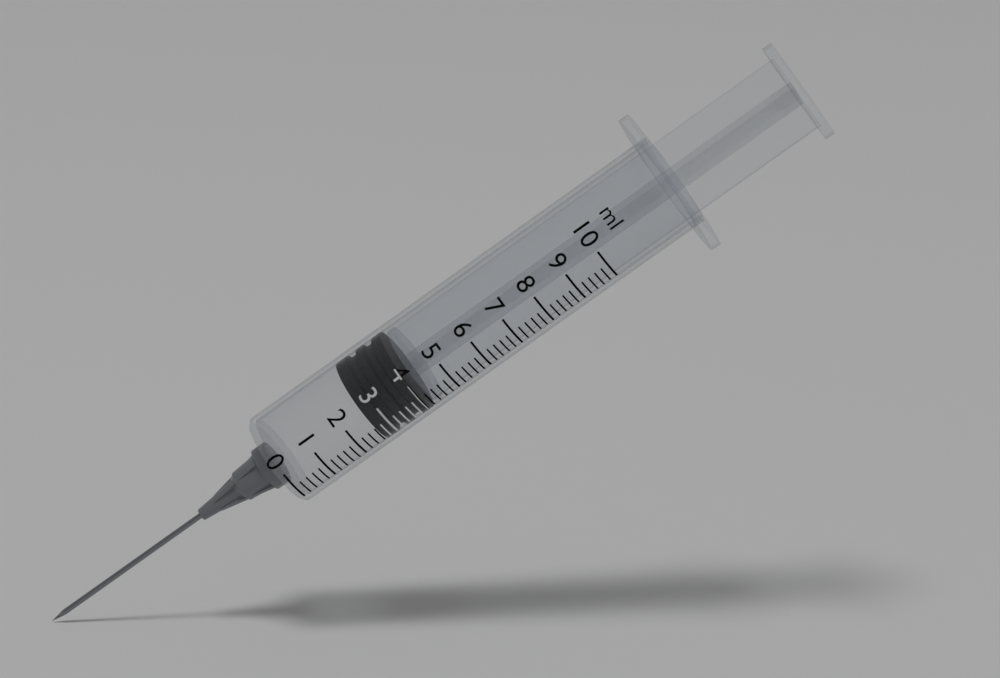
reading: 2.6 ml
